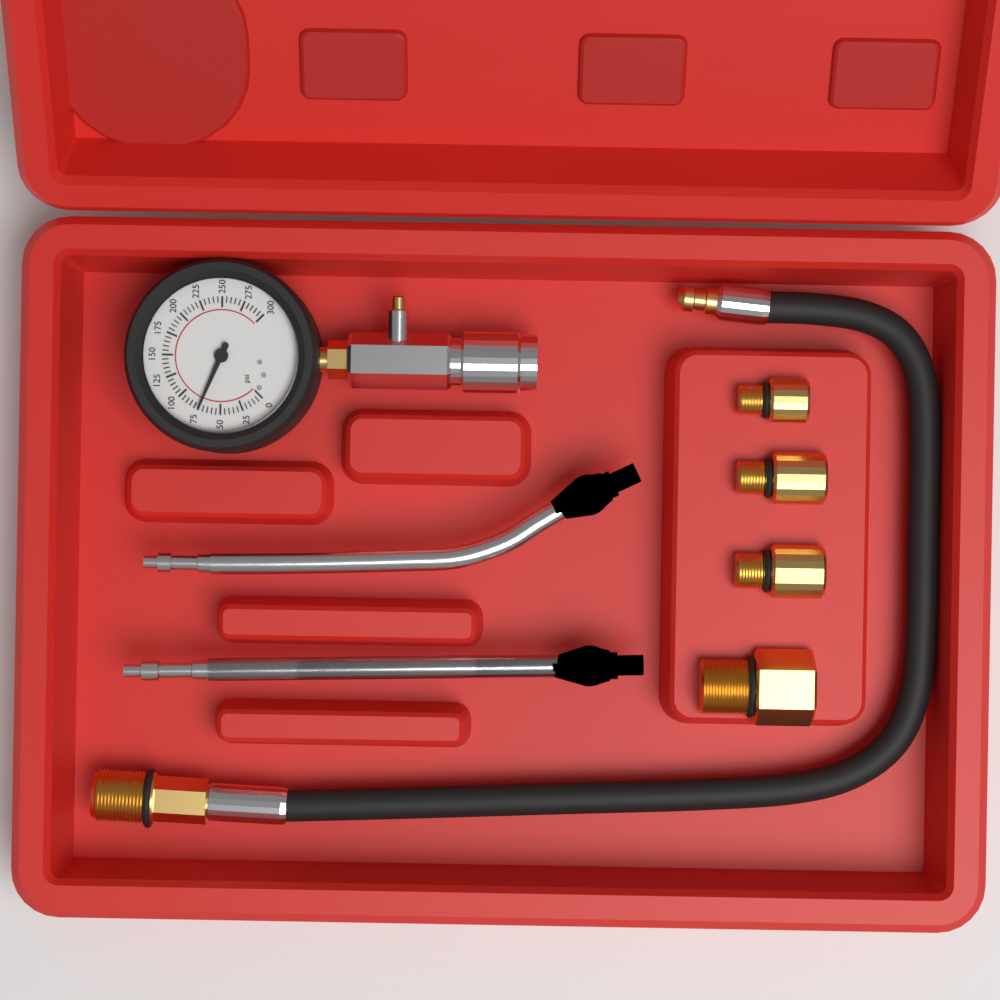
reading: 75 psi
